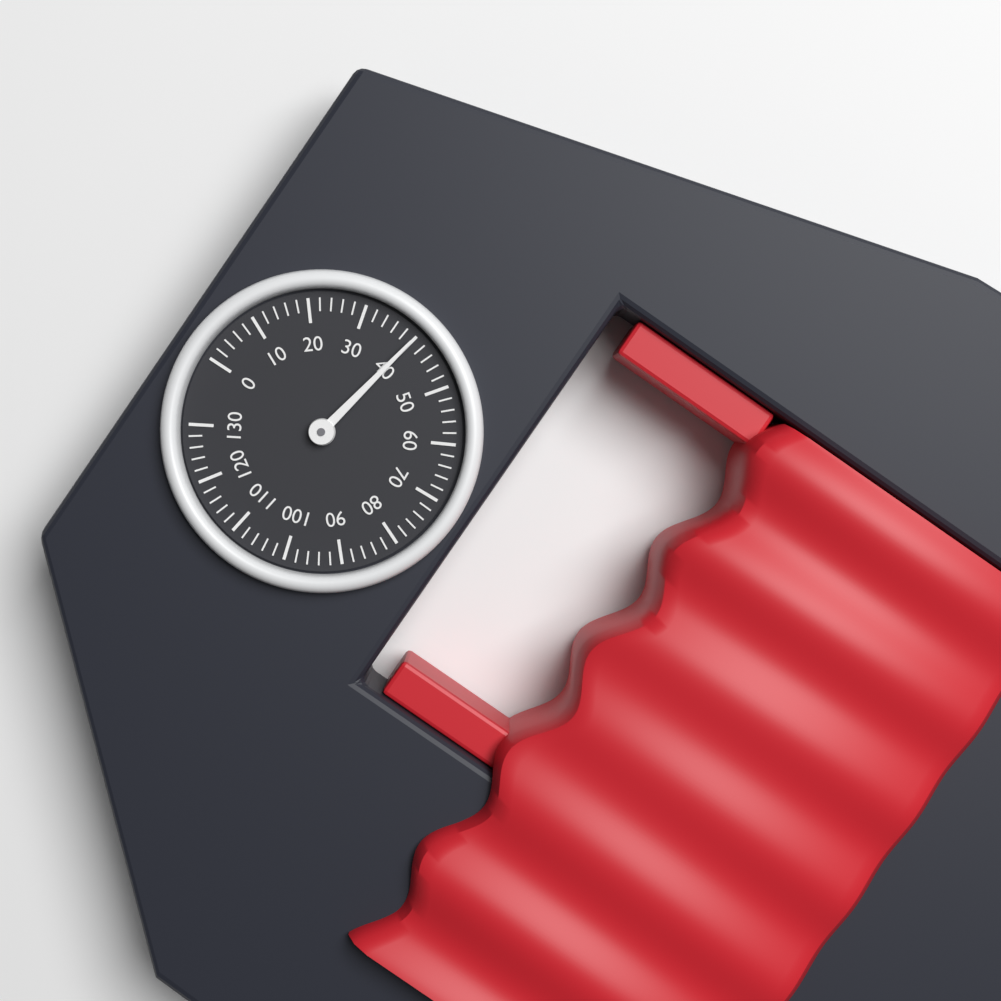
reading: 40 (no unit)
